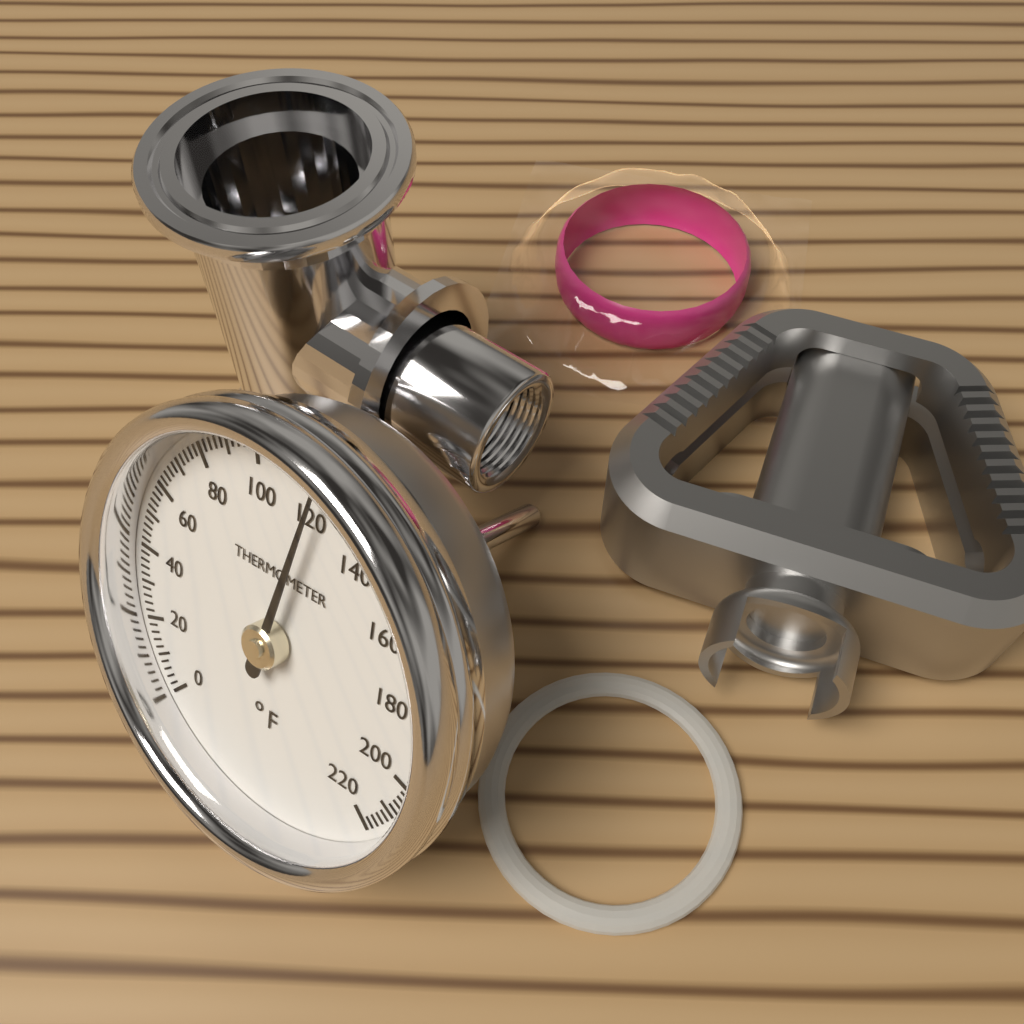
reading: 122 °F
